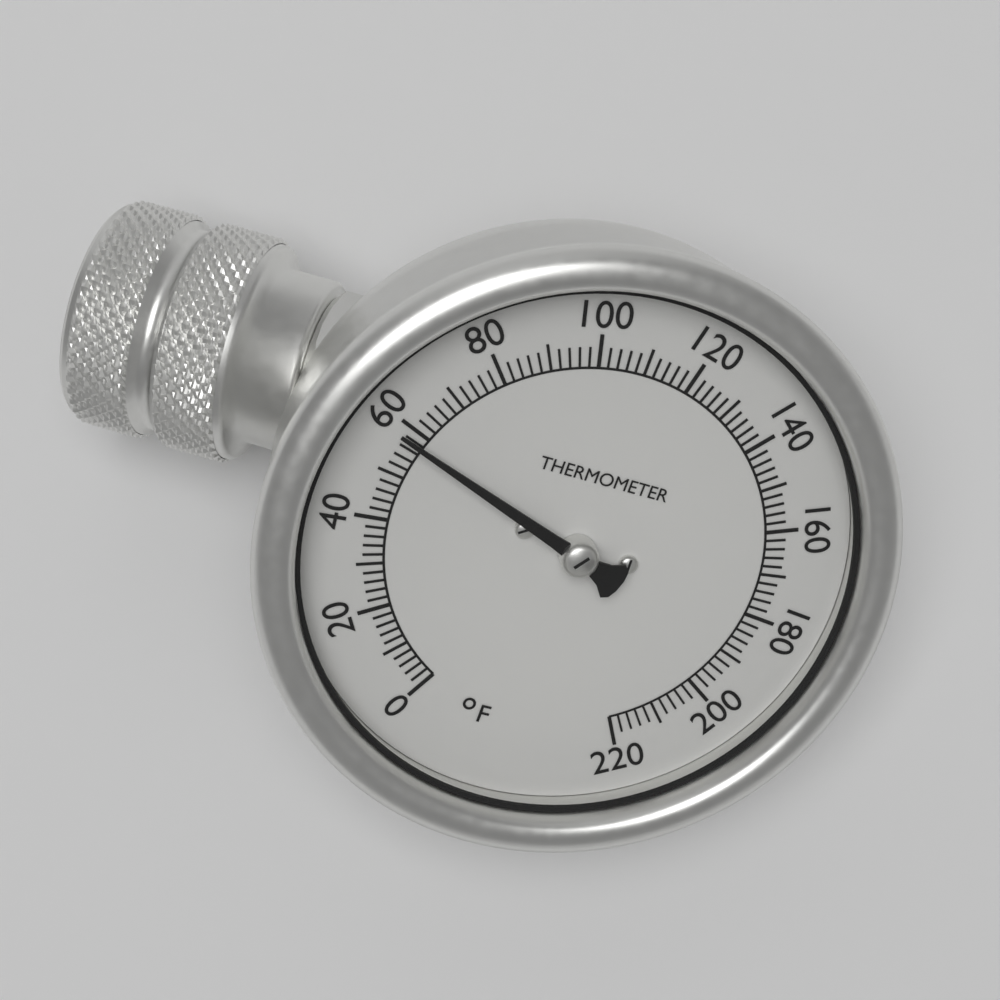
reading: 58 °F
